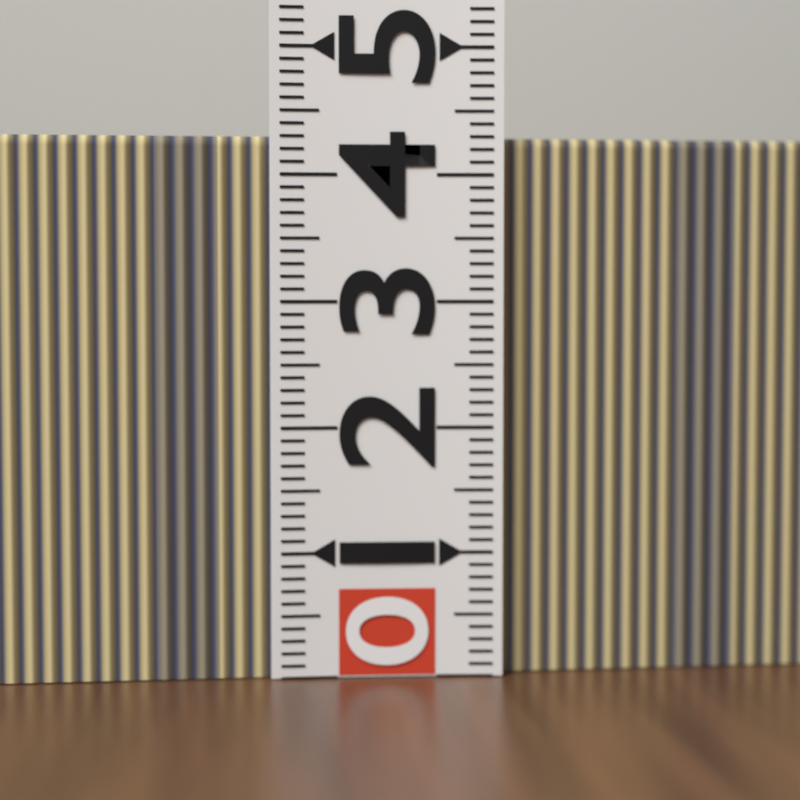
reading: 4.3 (no unit)
